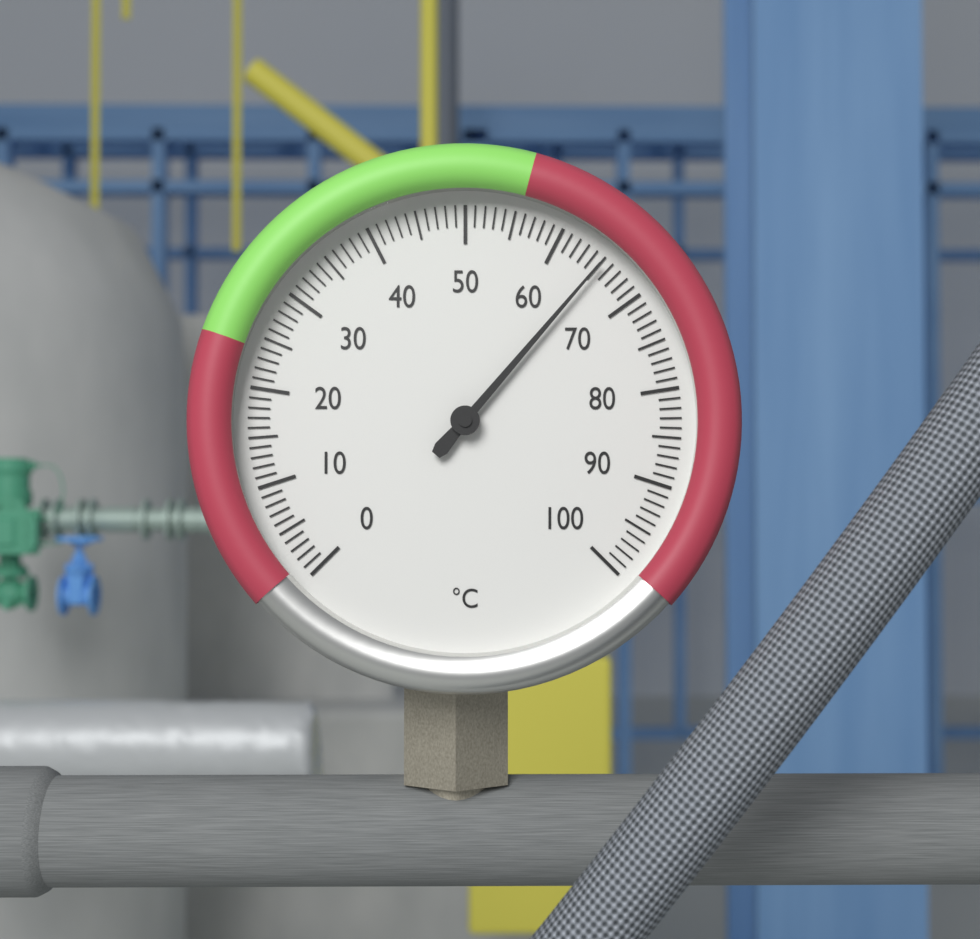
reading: 65 °C
